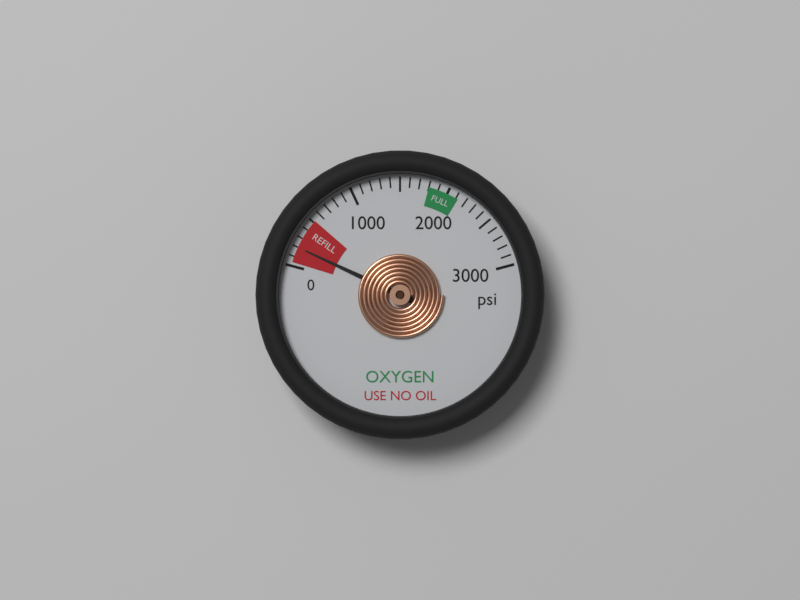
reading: 200 psi
